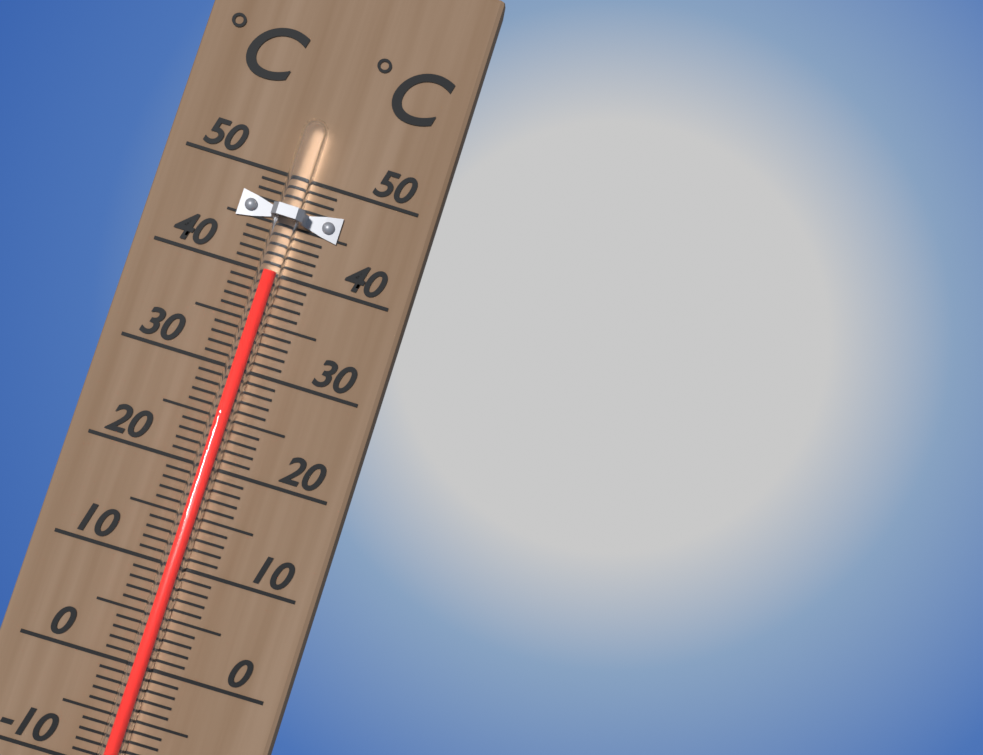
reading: 40 °C
